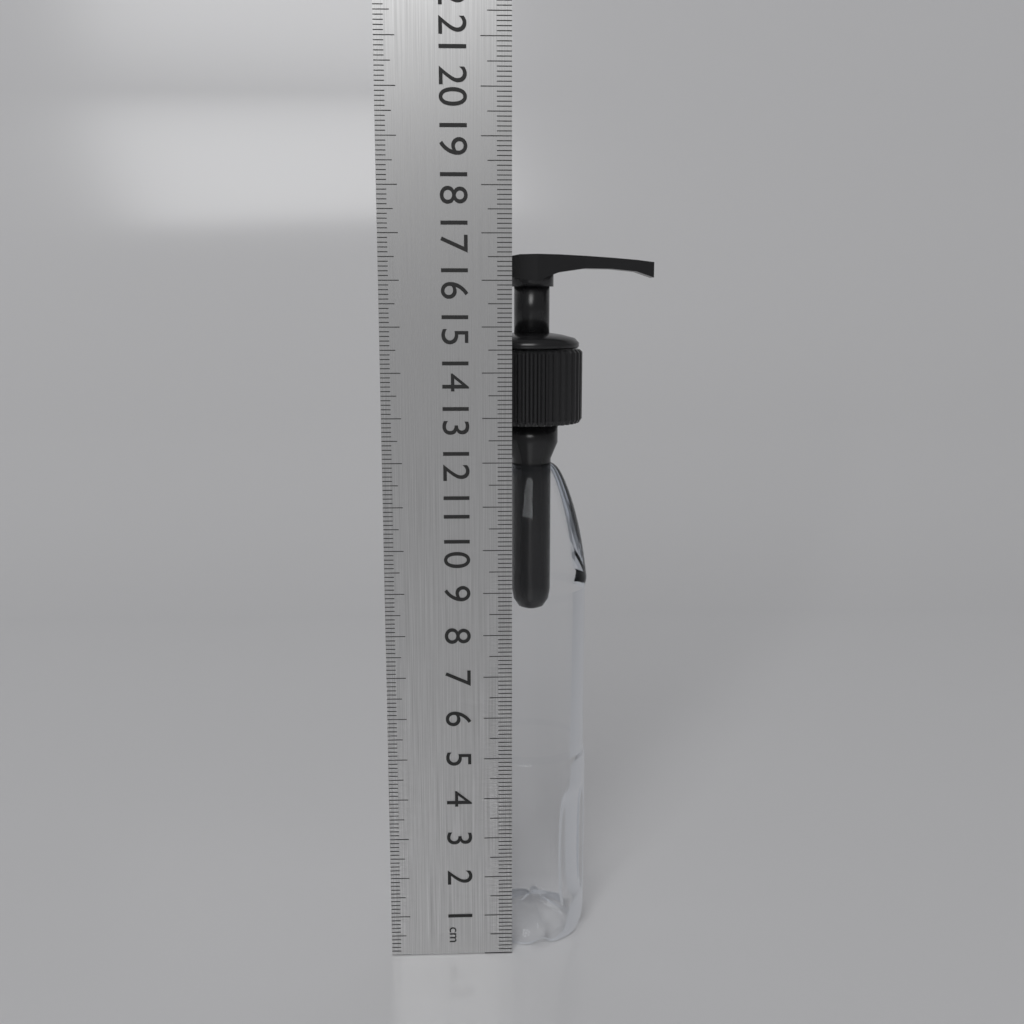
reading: 16.6 cm
